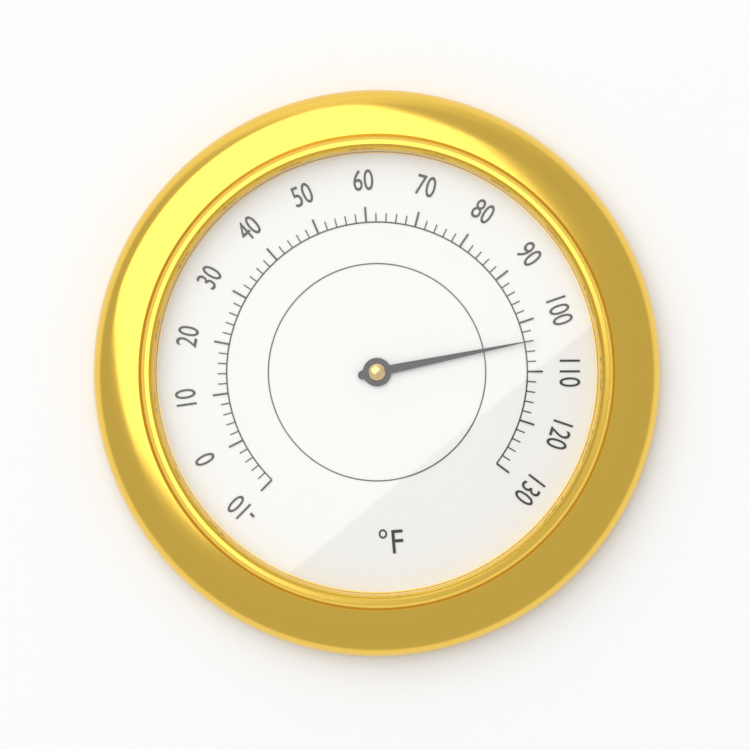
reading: 104 °F
